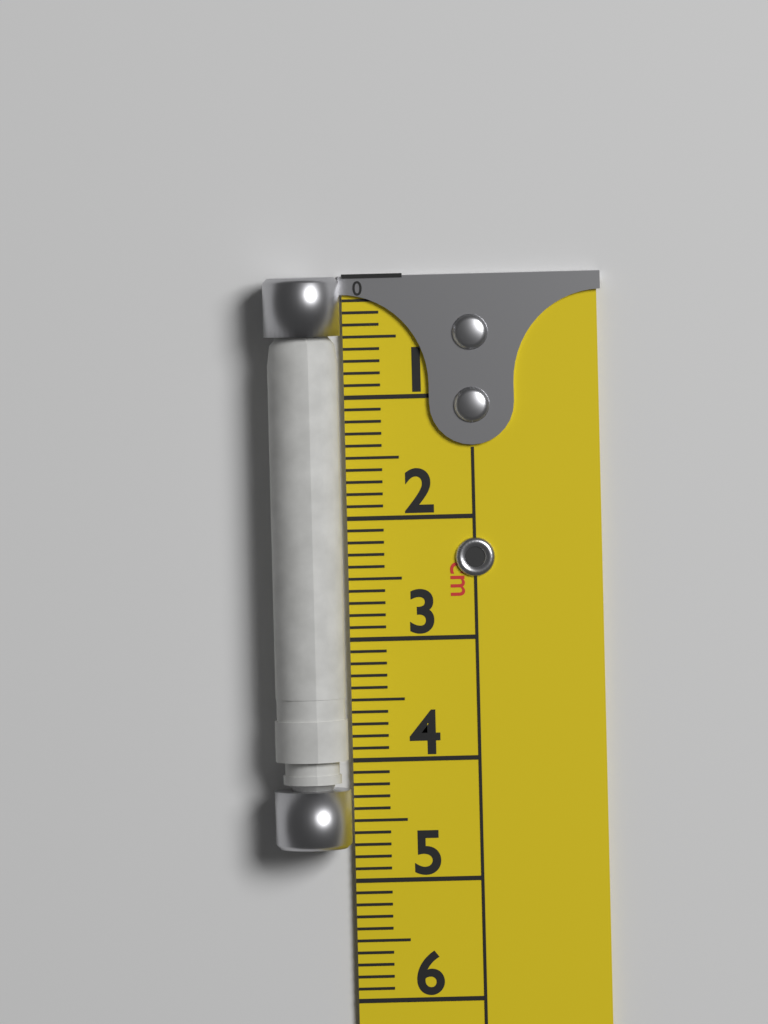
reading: 4.7 cm
